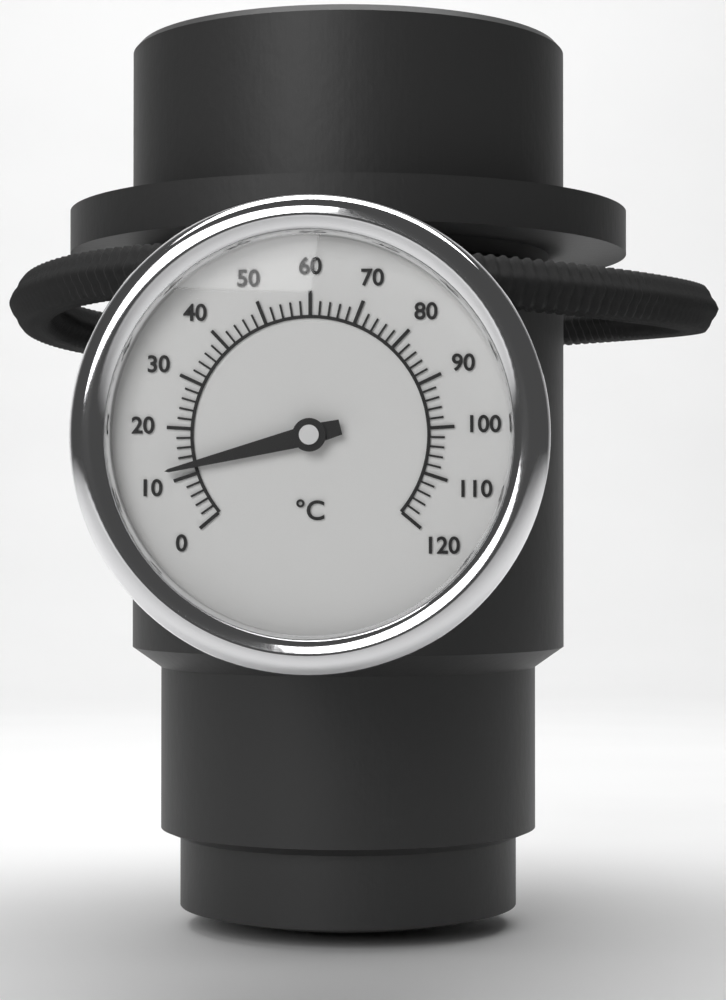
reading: 12 °C
